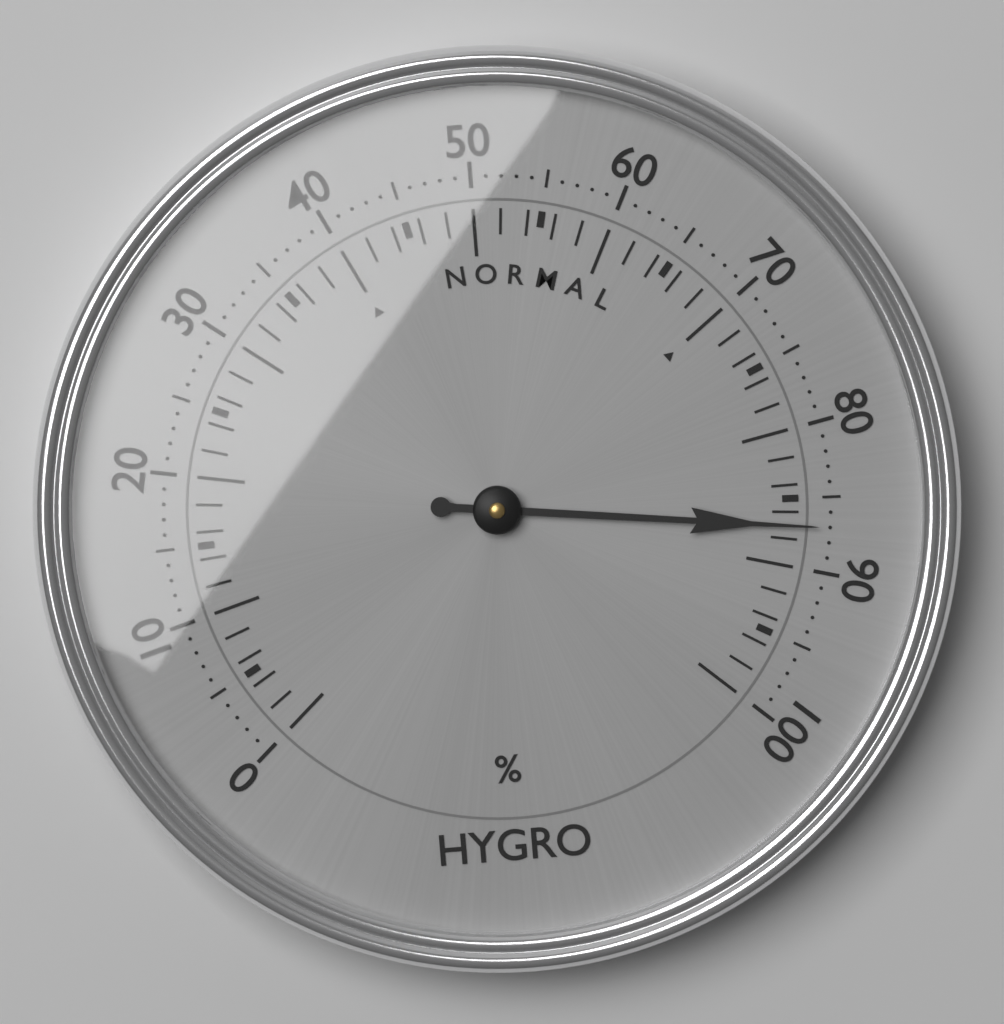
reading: 87 %
